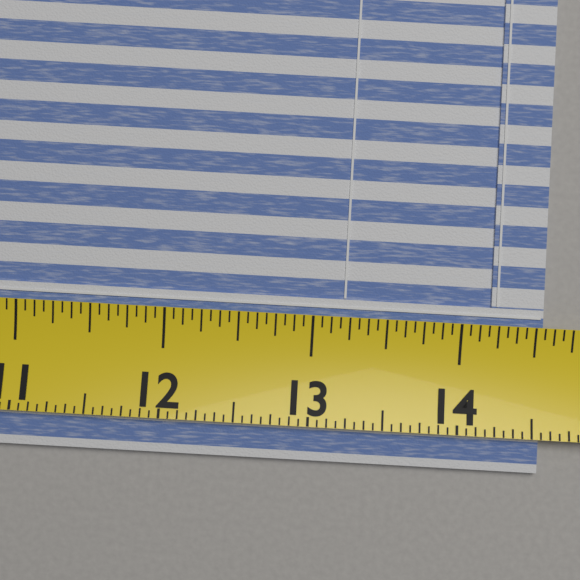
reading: 14.5625 (no unit)
